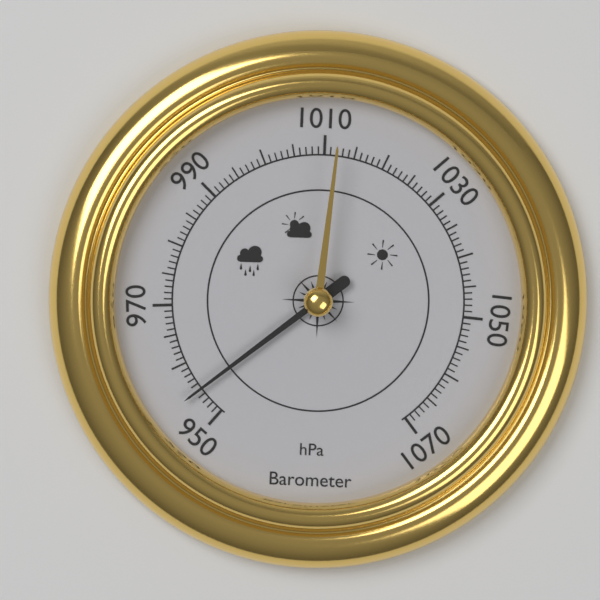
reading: 955 hPa
